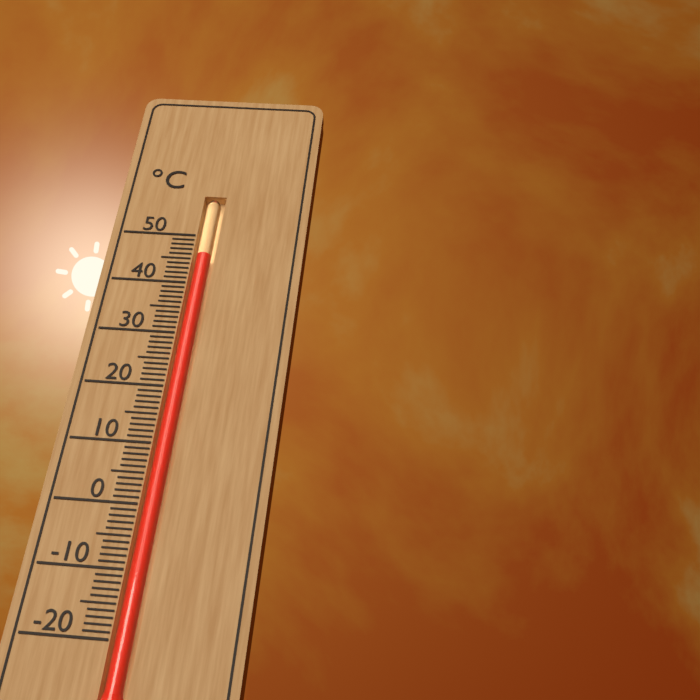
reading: 46 °C
